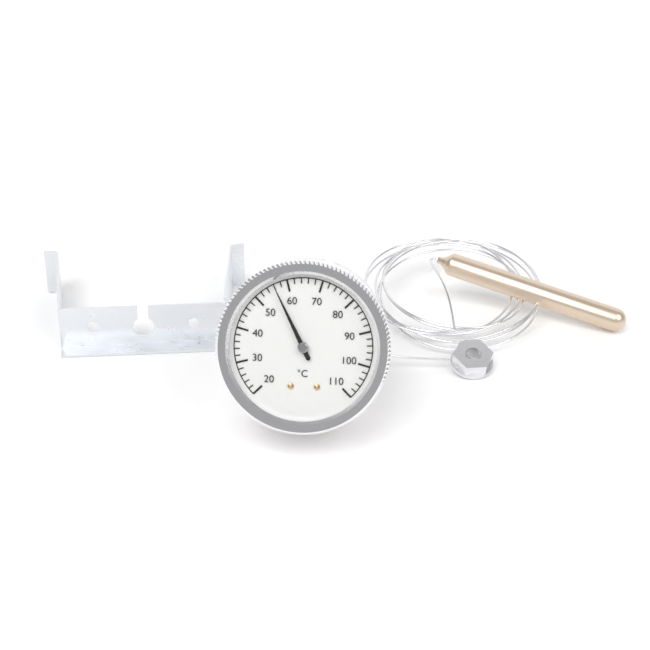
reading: 56 °C
